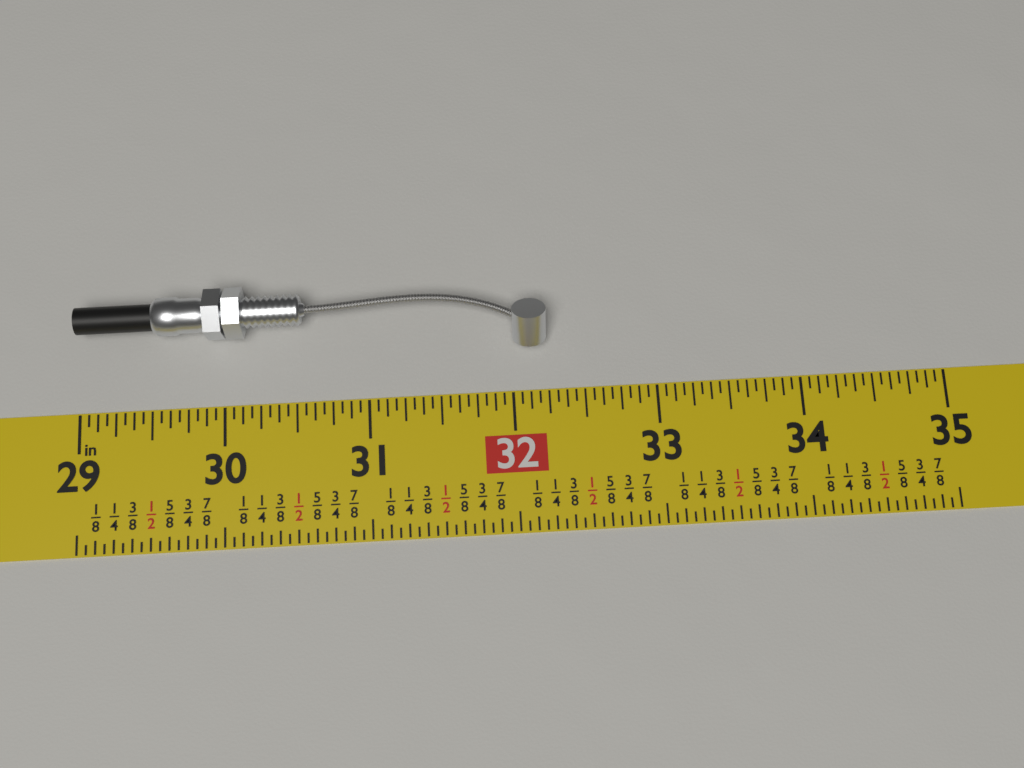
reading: 32.2500 in
